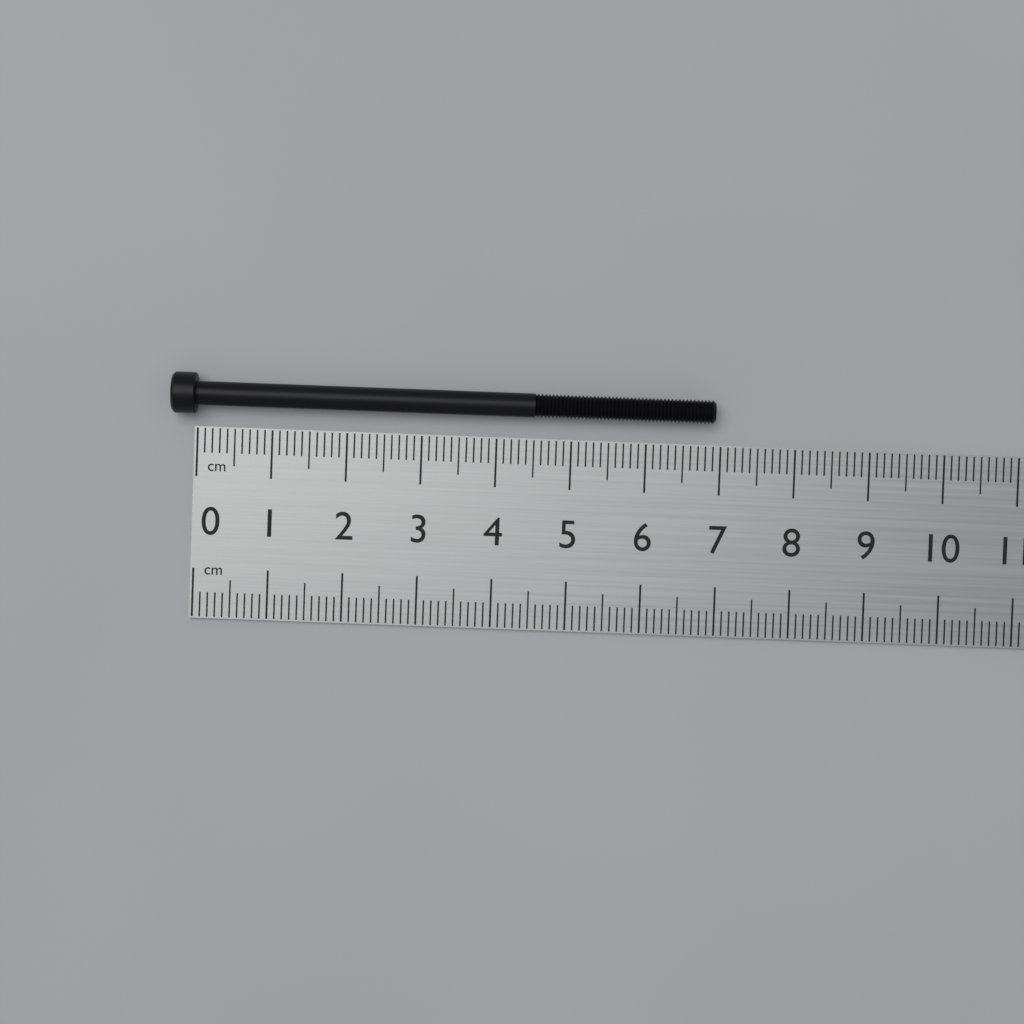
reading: 6.9 cm
